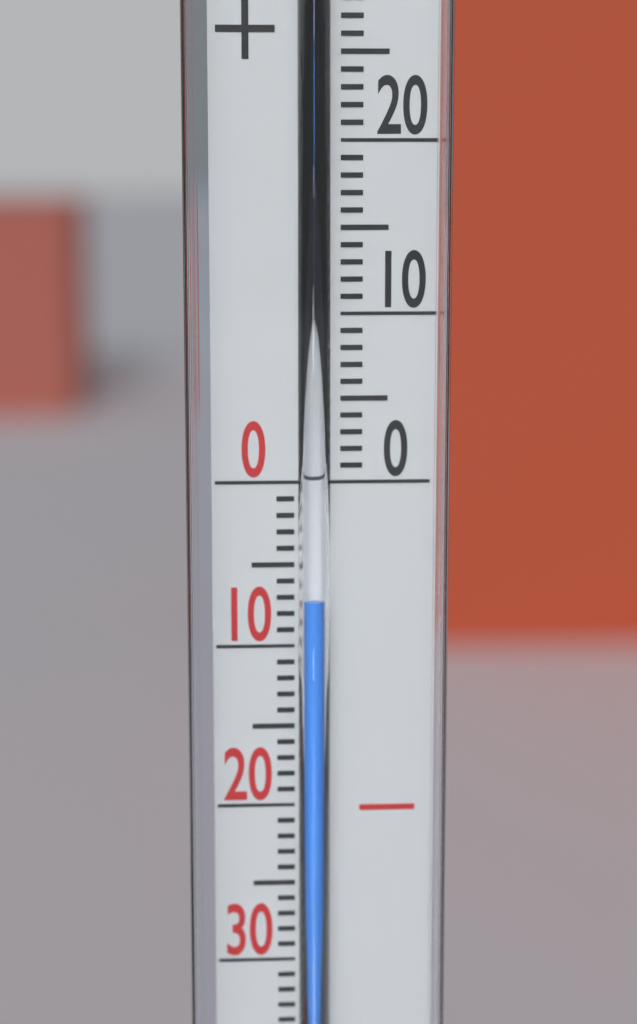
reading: -7 °C
